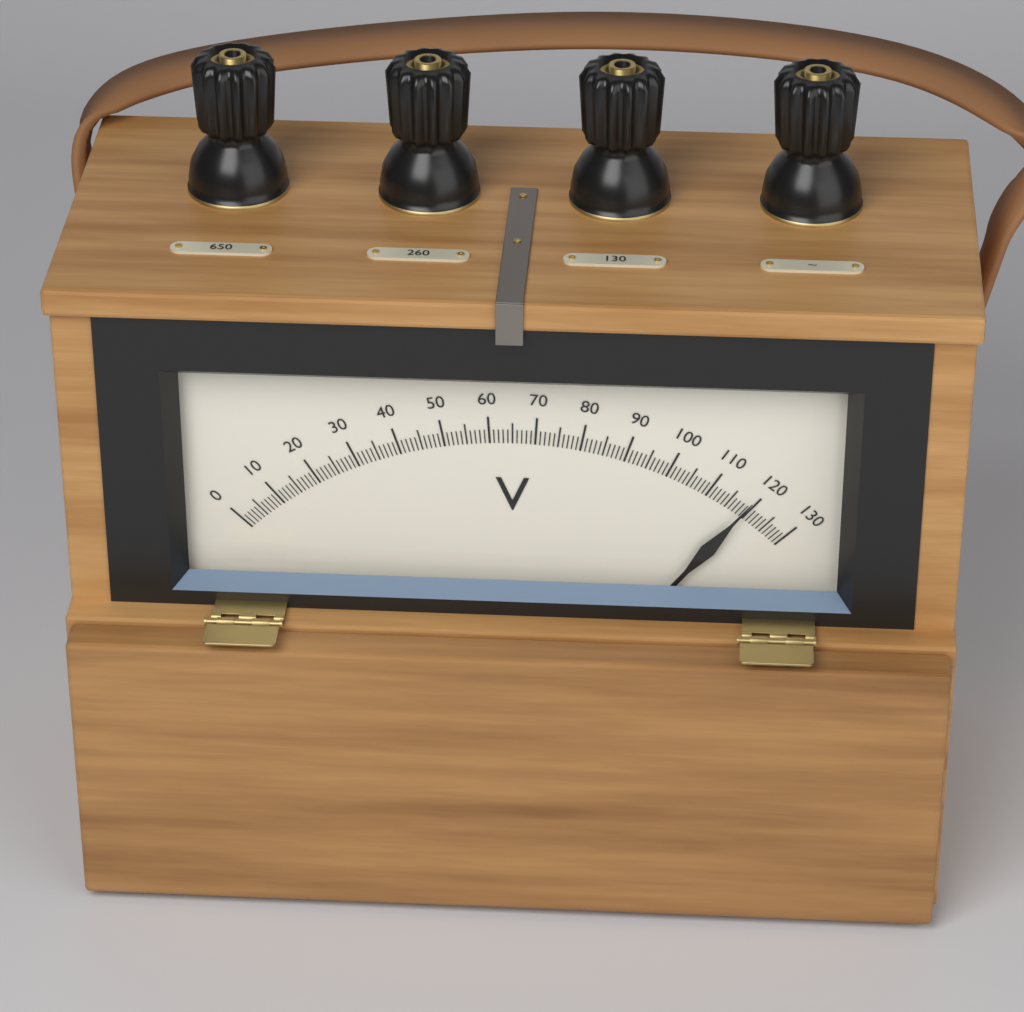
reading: 119 V
